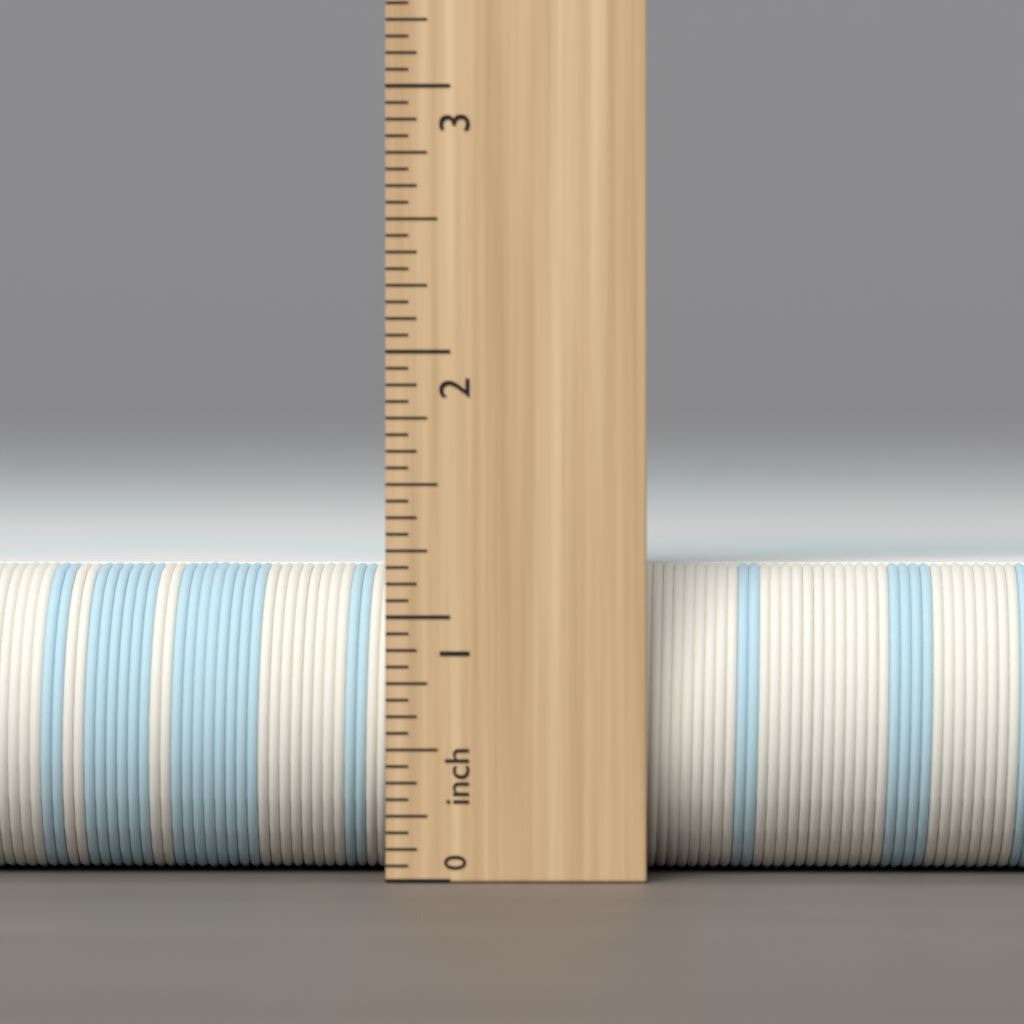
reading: 1.1875 inch
